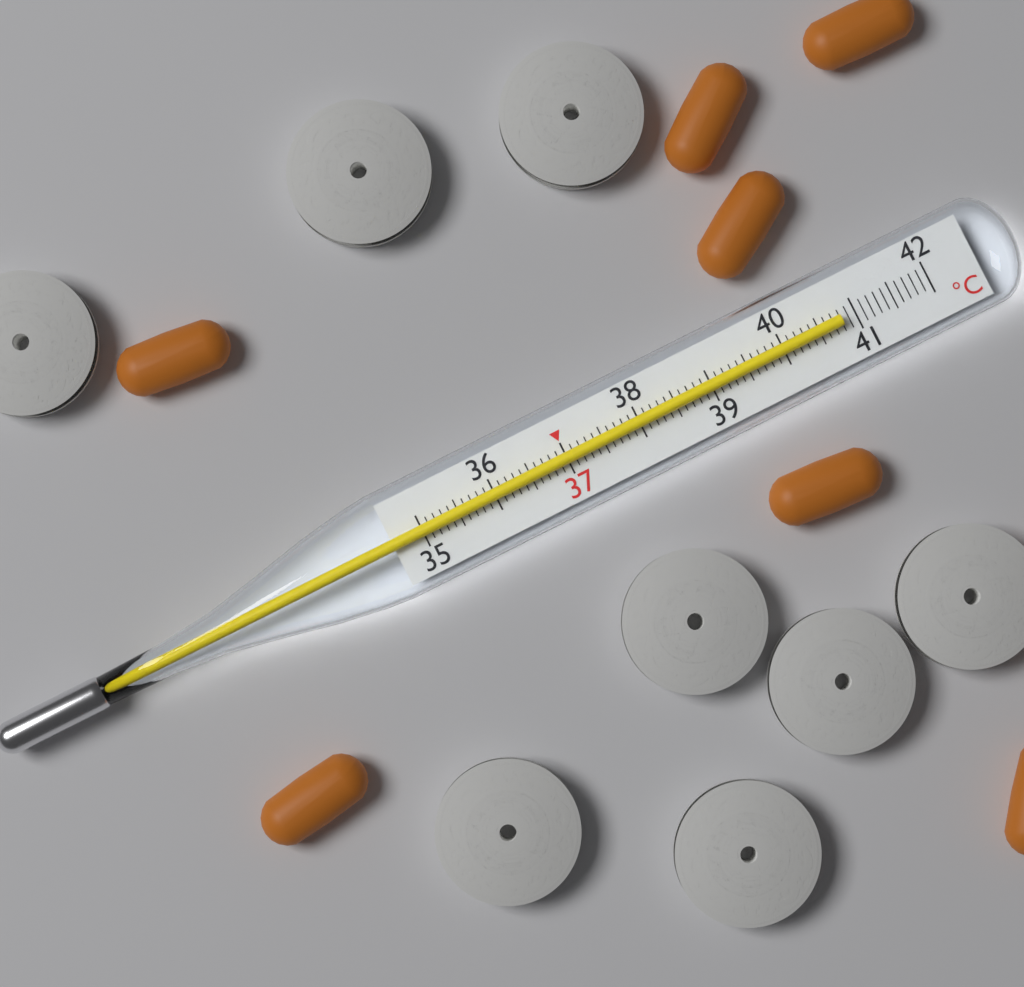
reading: 40.8 °C
